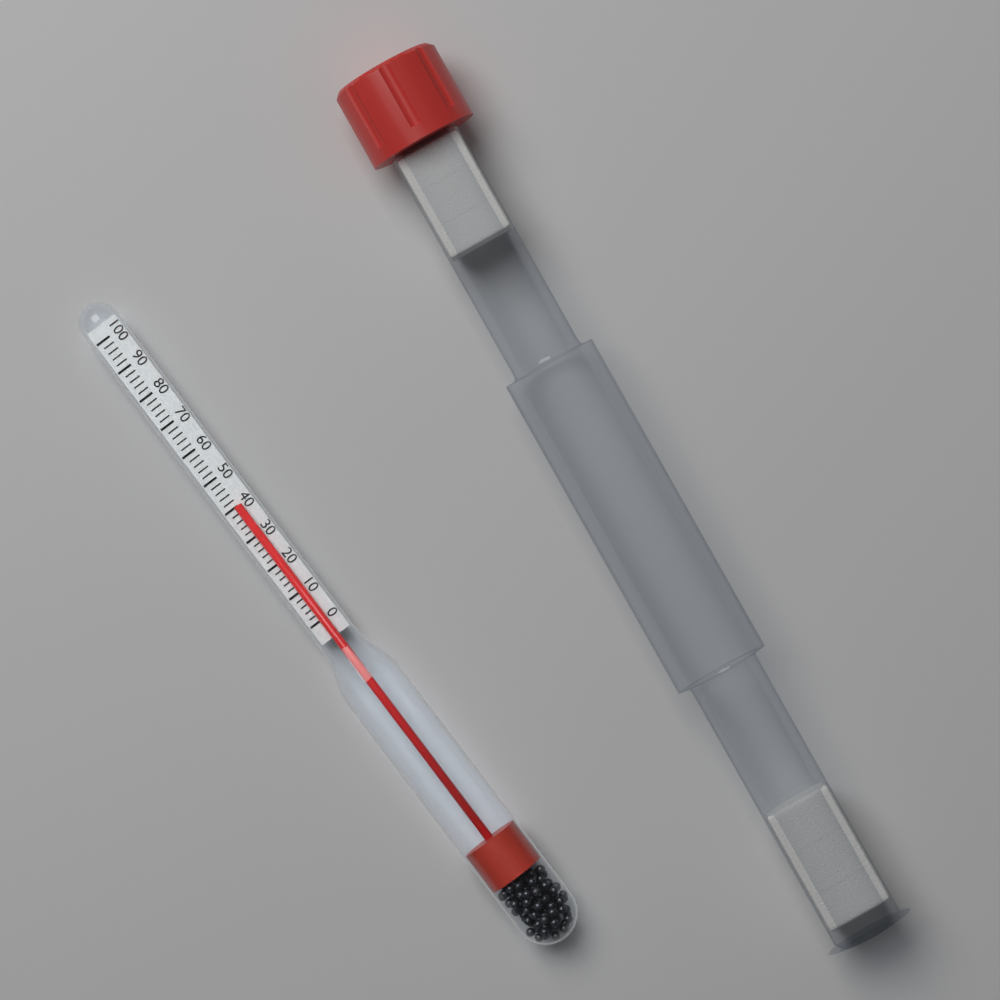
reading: 40 (no unit)
